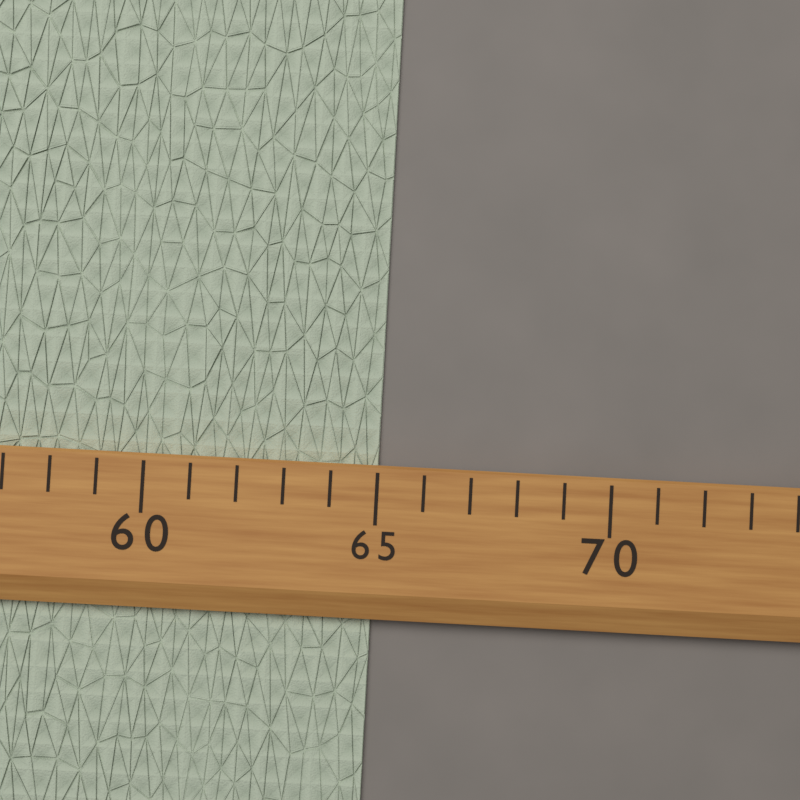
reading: 65 (no unit)
